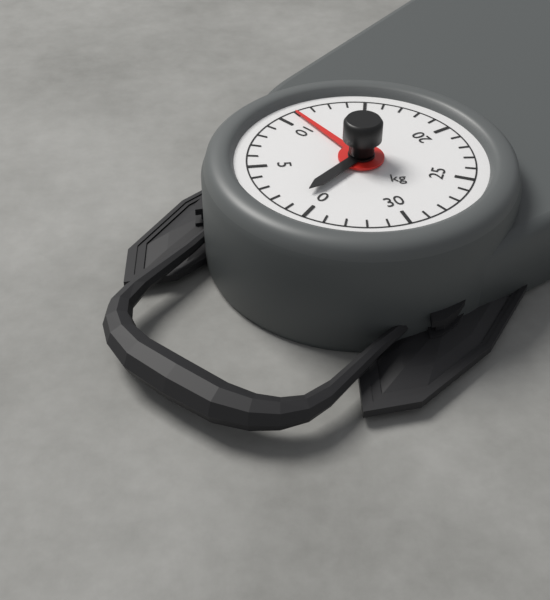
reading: 11 kg
